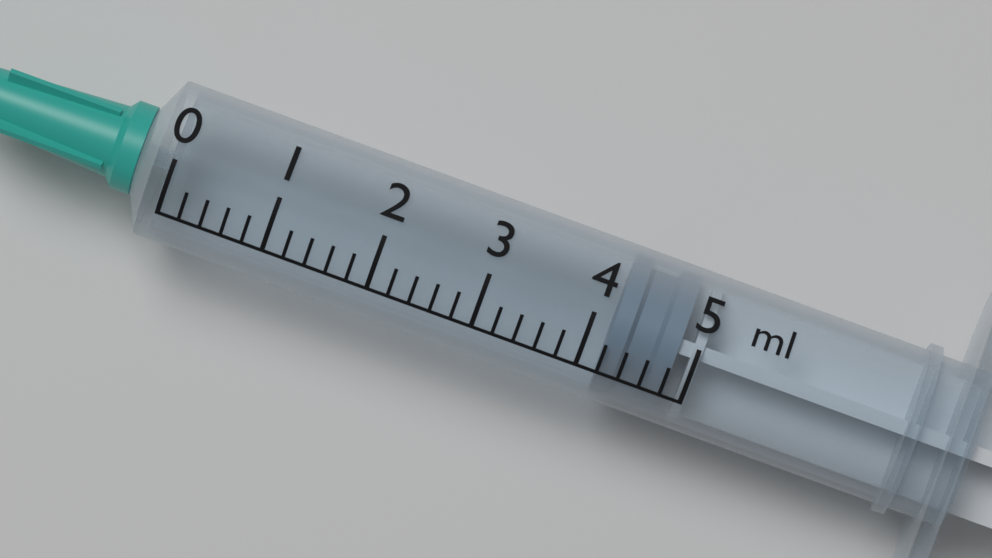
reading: 4.2 ml
